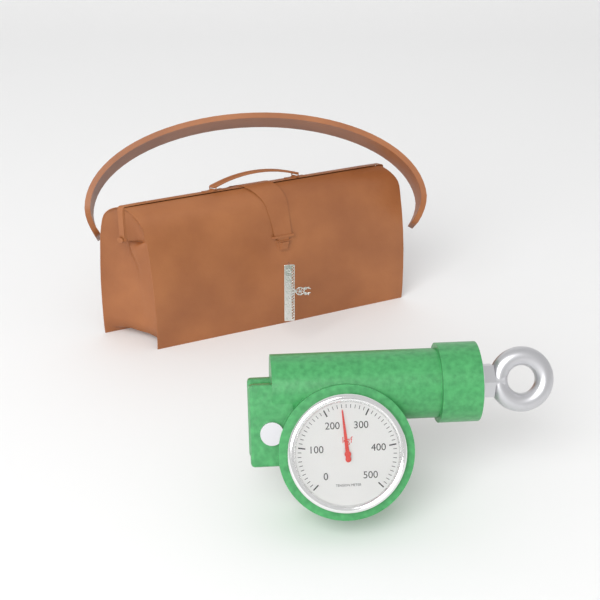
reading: 240 kgf
